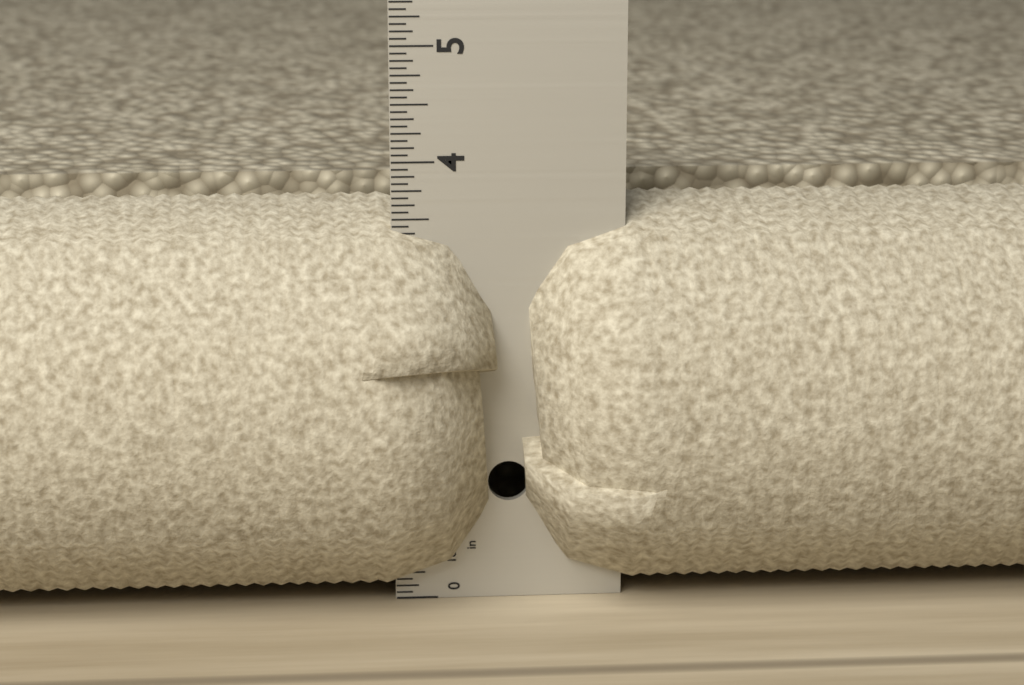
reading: 3.6250 in
